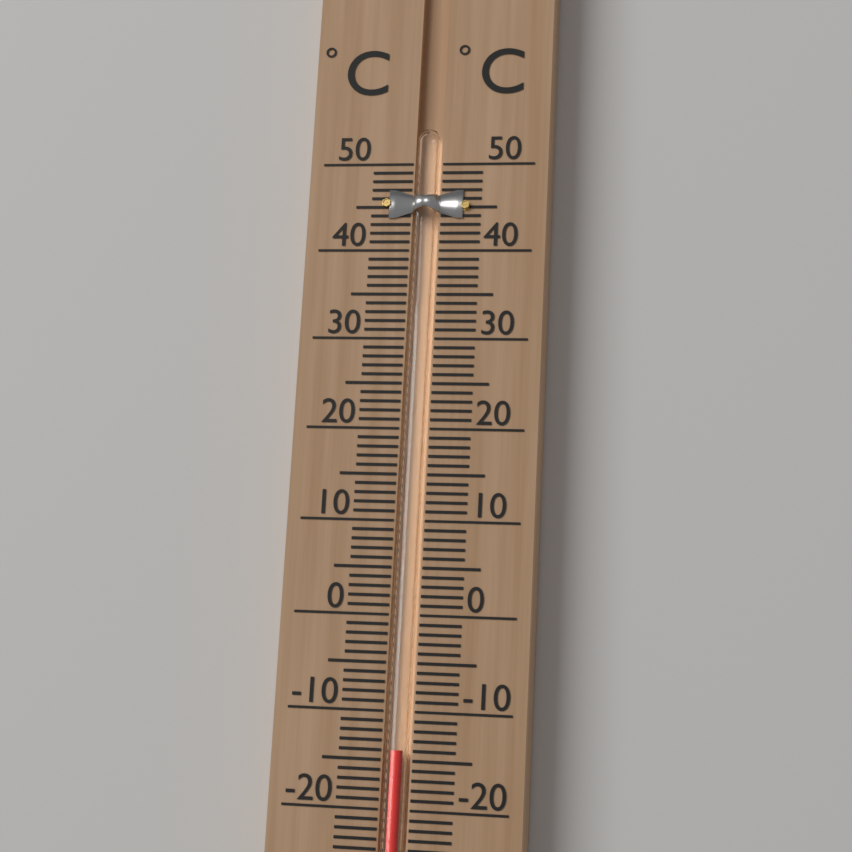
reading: -14 °C
